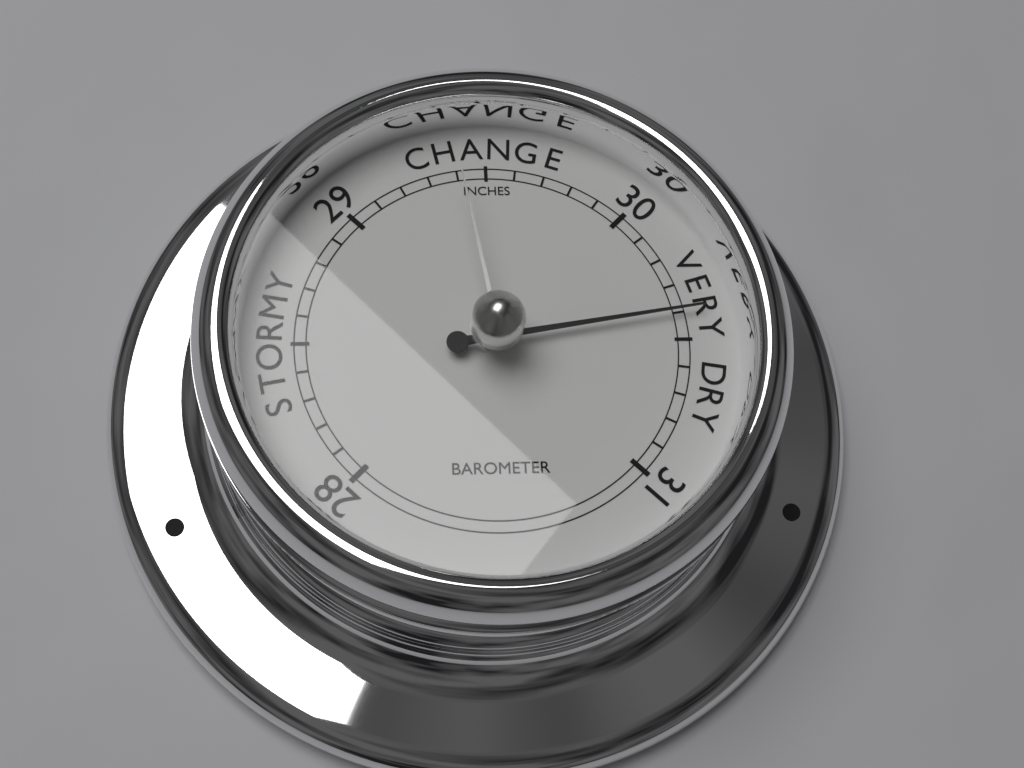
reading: 30.4 inHg
